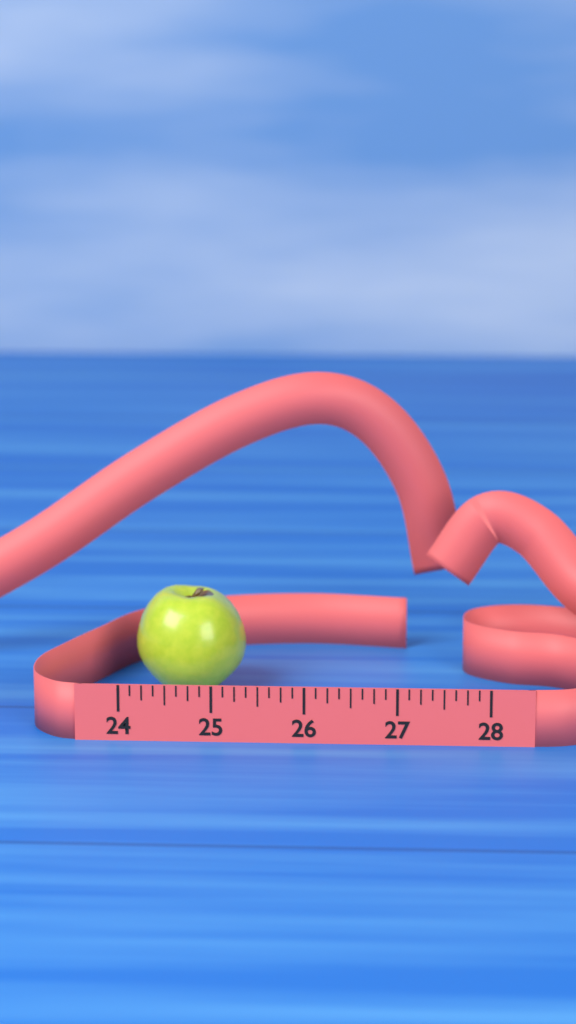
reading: 25.250 (no unit)
